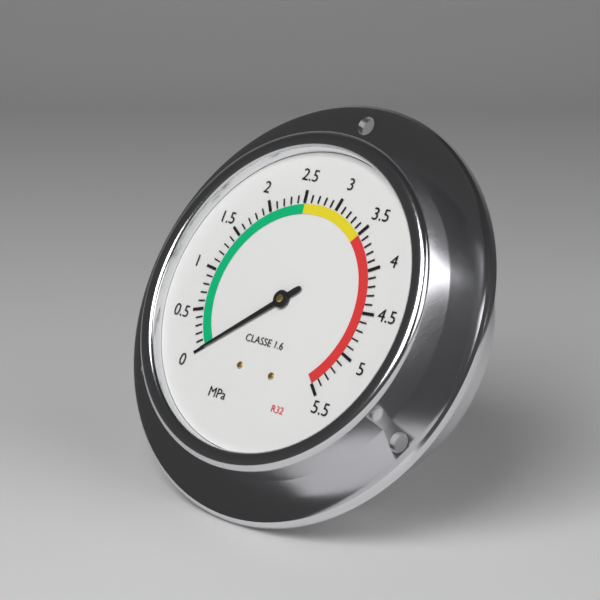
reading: 0.0 MPa
